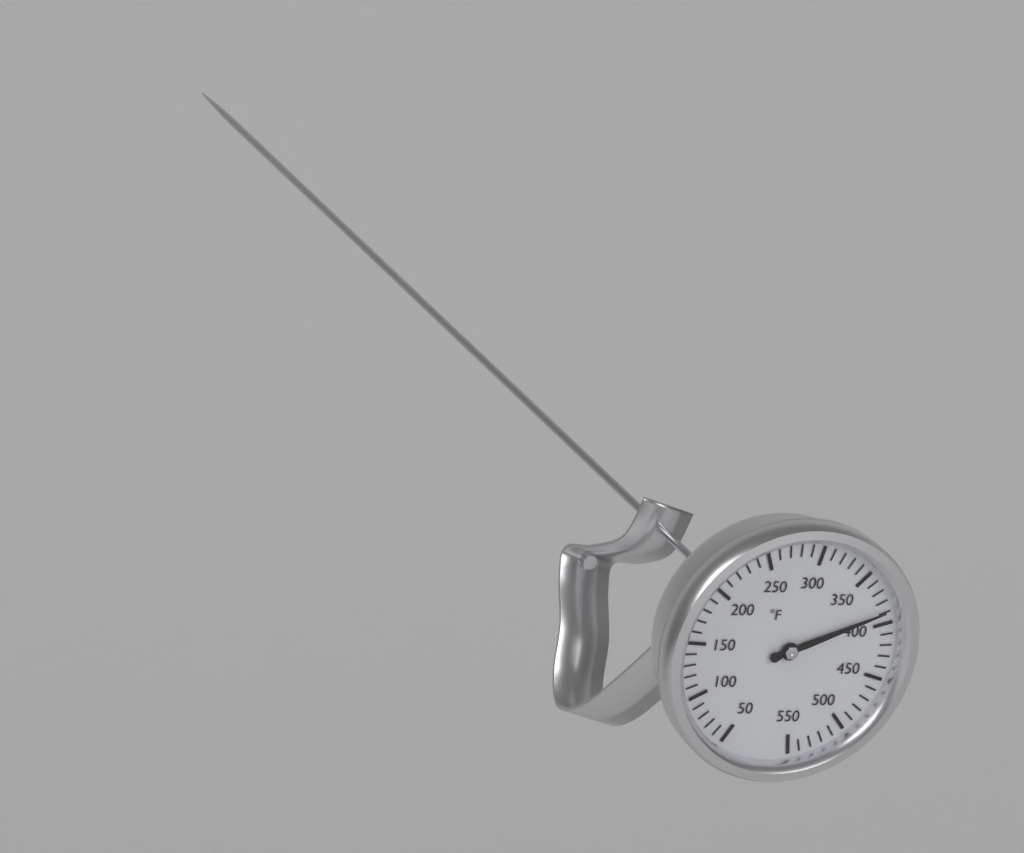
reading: 390 °F
